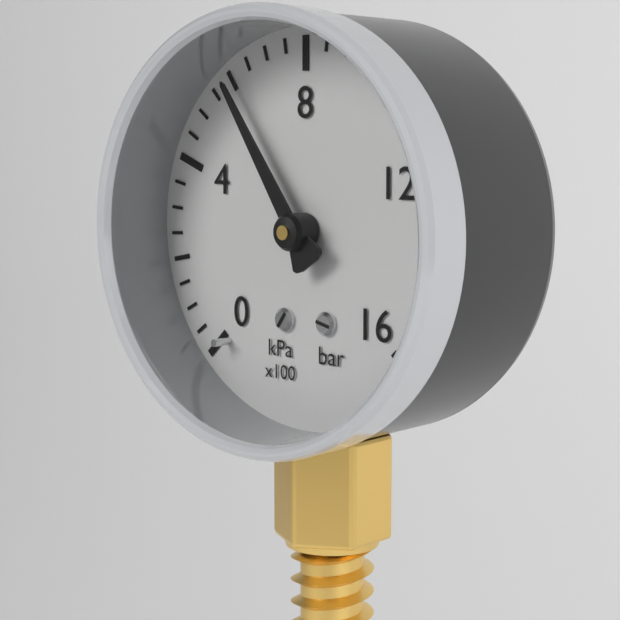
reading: 600 kPa
